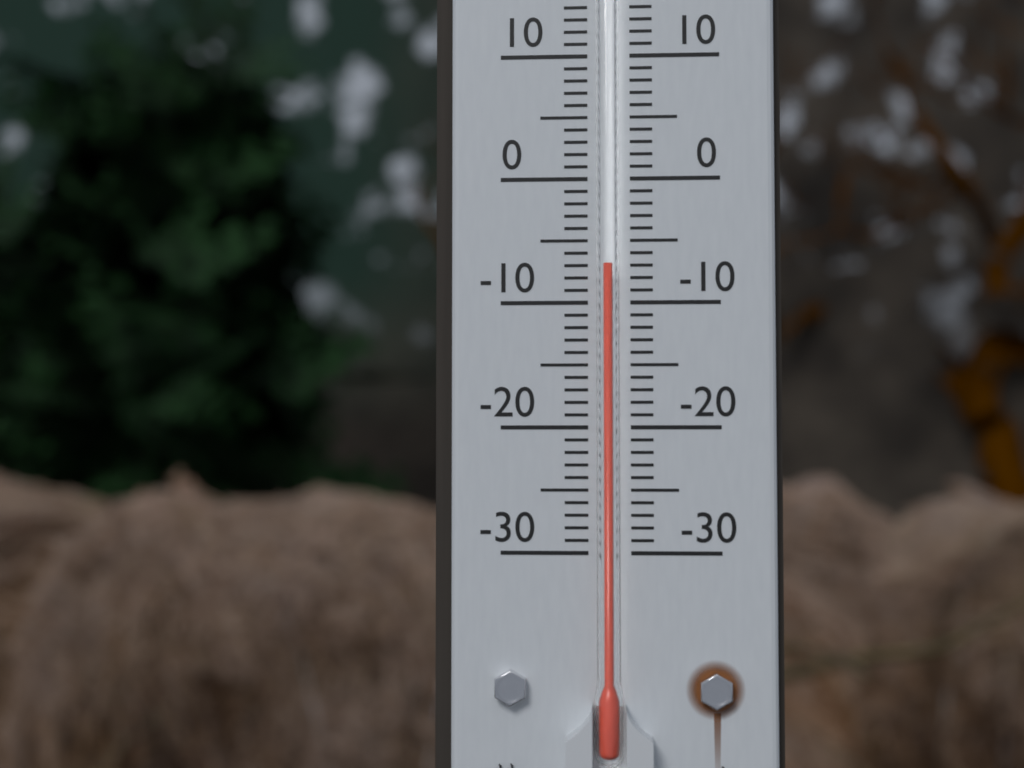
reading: -7 °C
